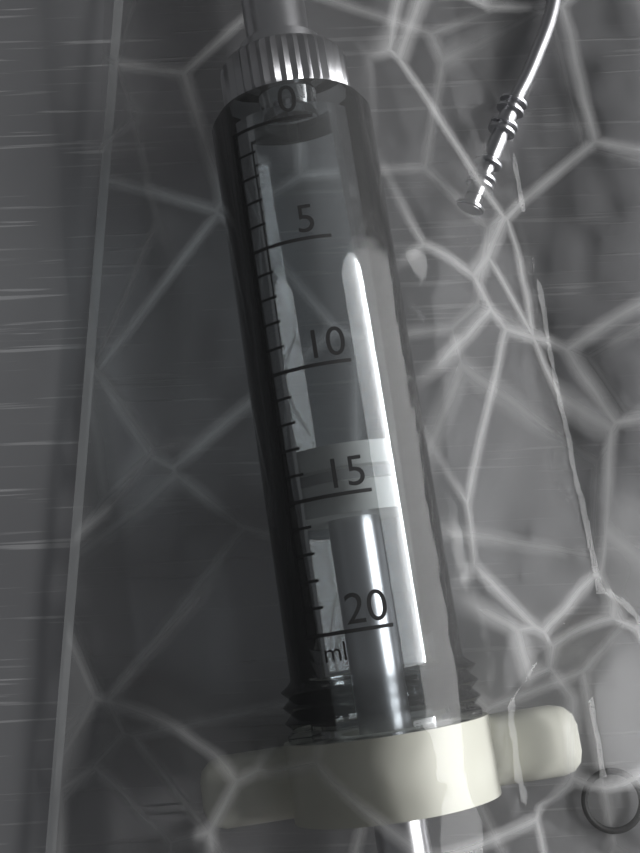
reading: 13 ml
